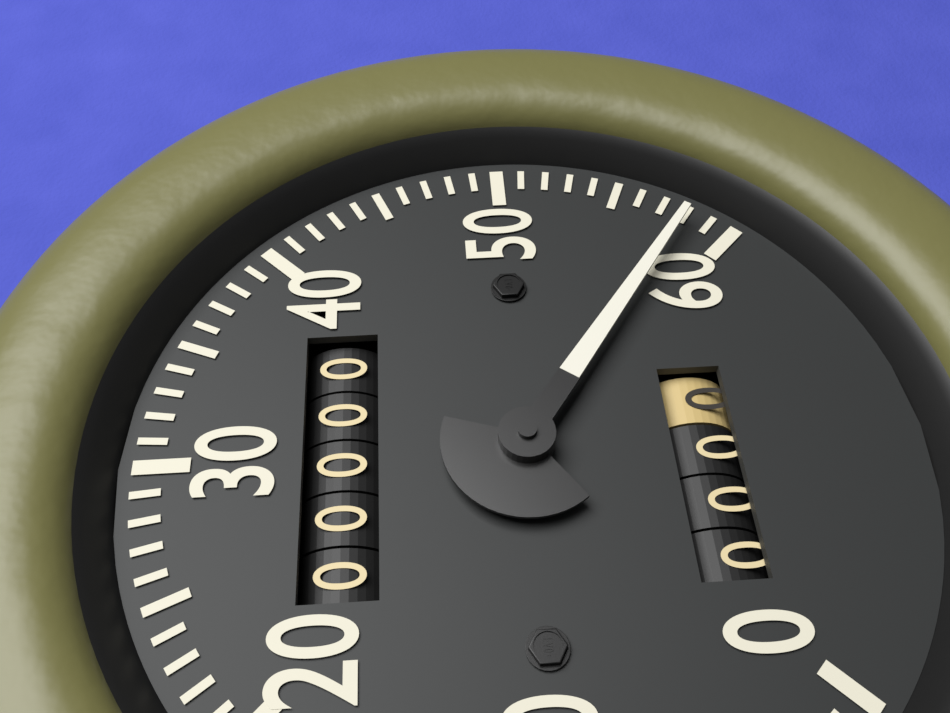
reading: 58 (no unit)
